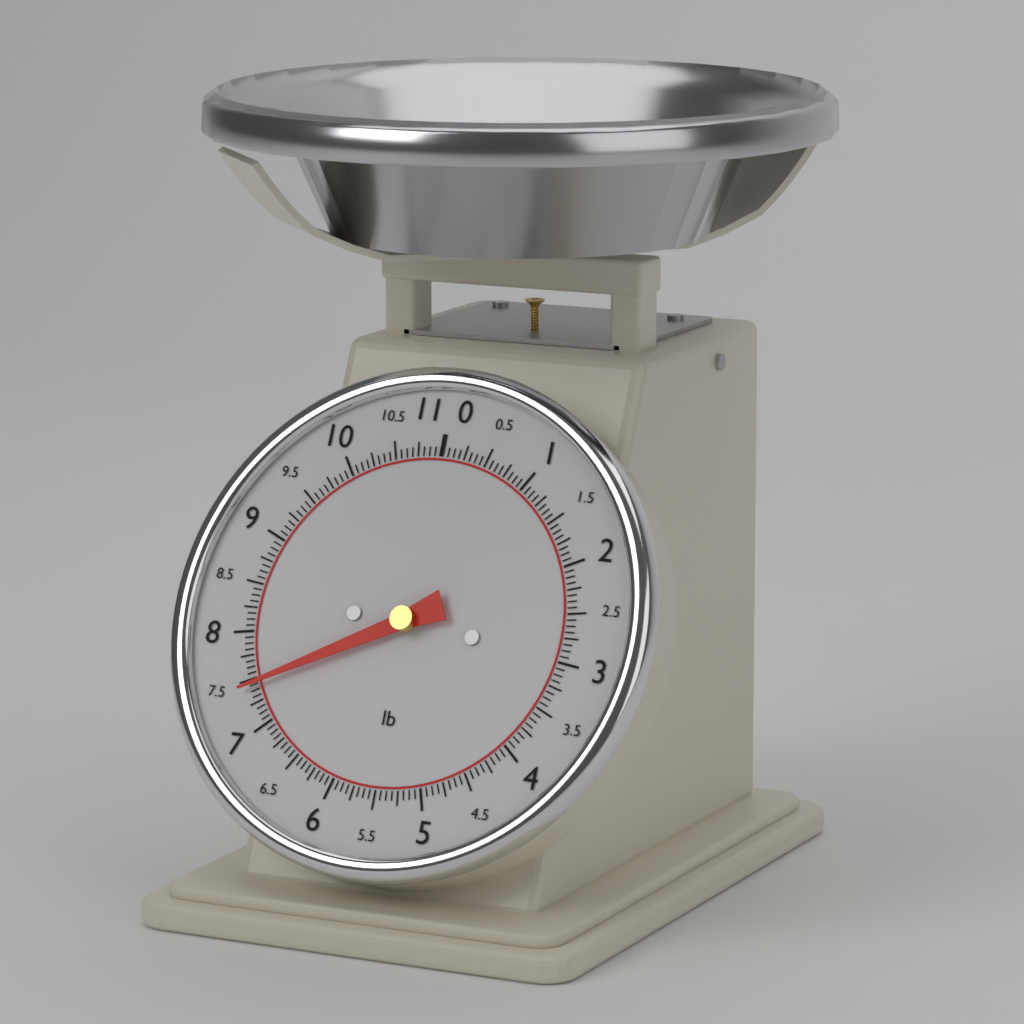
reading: 7.4375 lb
